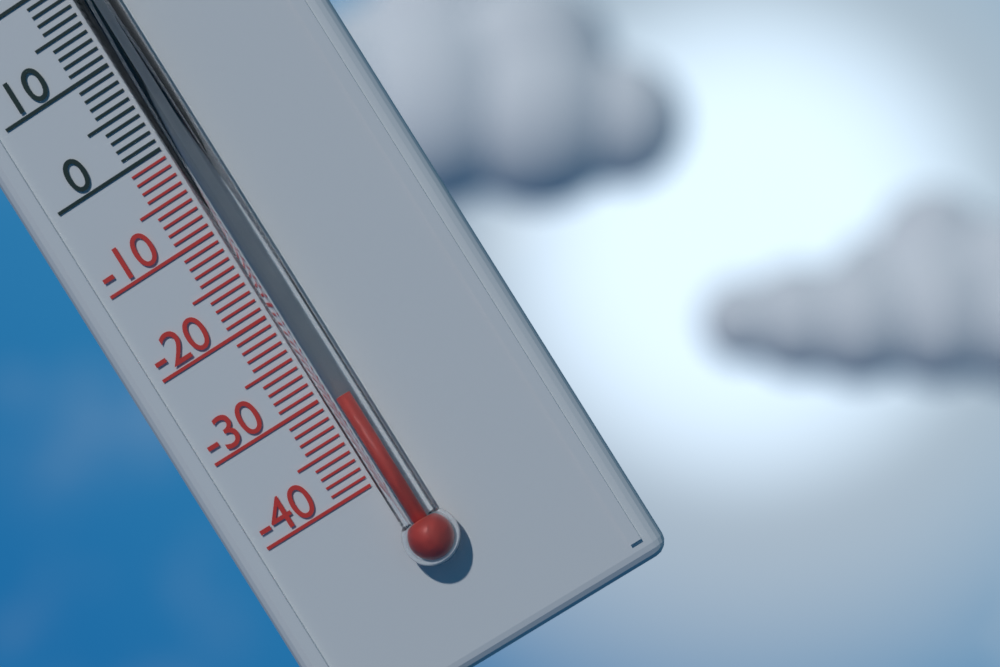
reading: -31 °C
